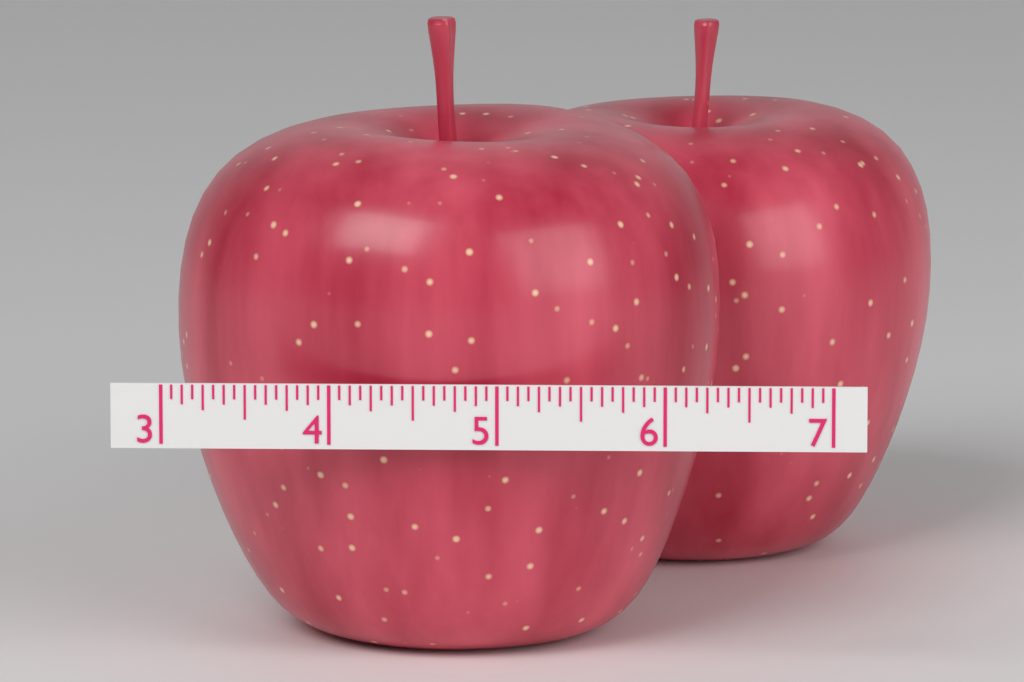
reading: 6.3125 (no unit)
